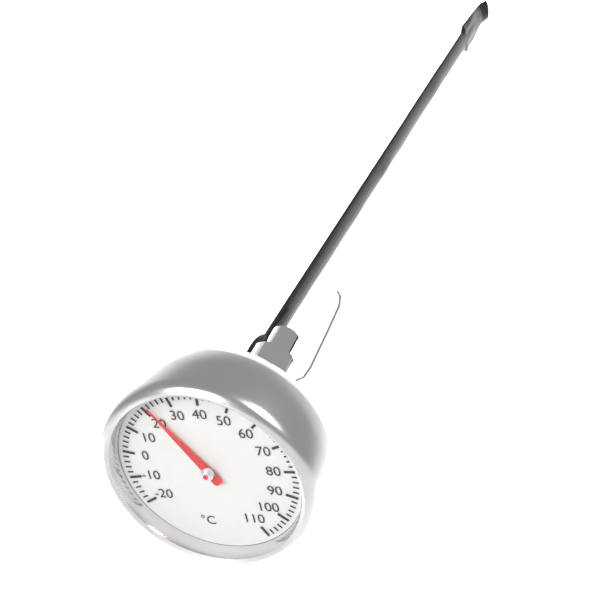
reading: 22 °C
